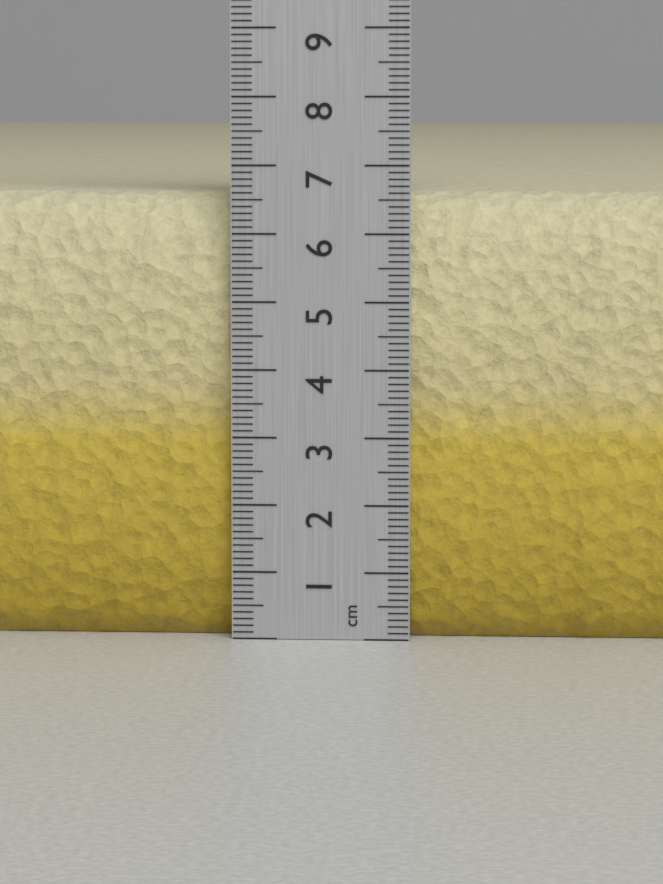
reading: 6.6 cm
